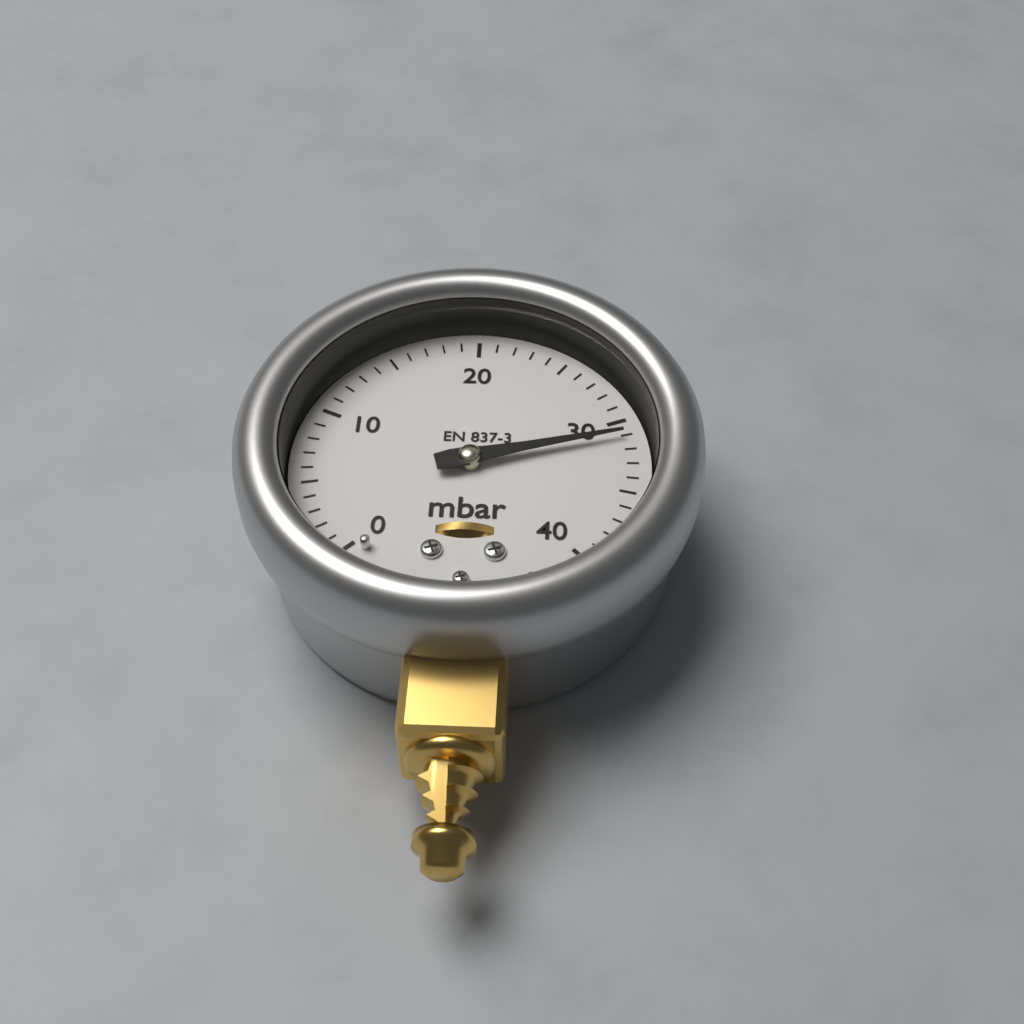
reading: 31 mbar
